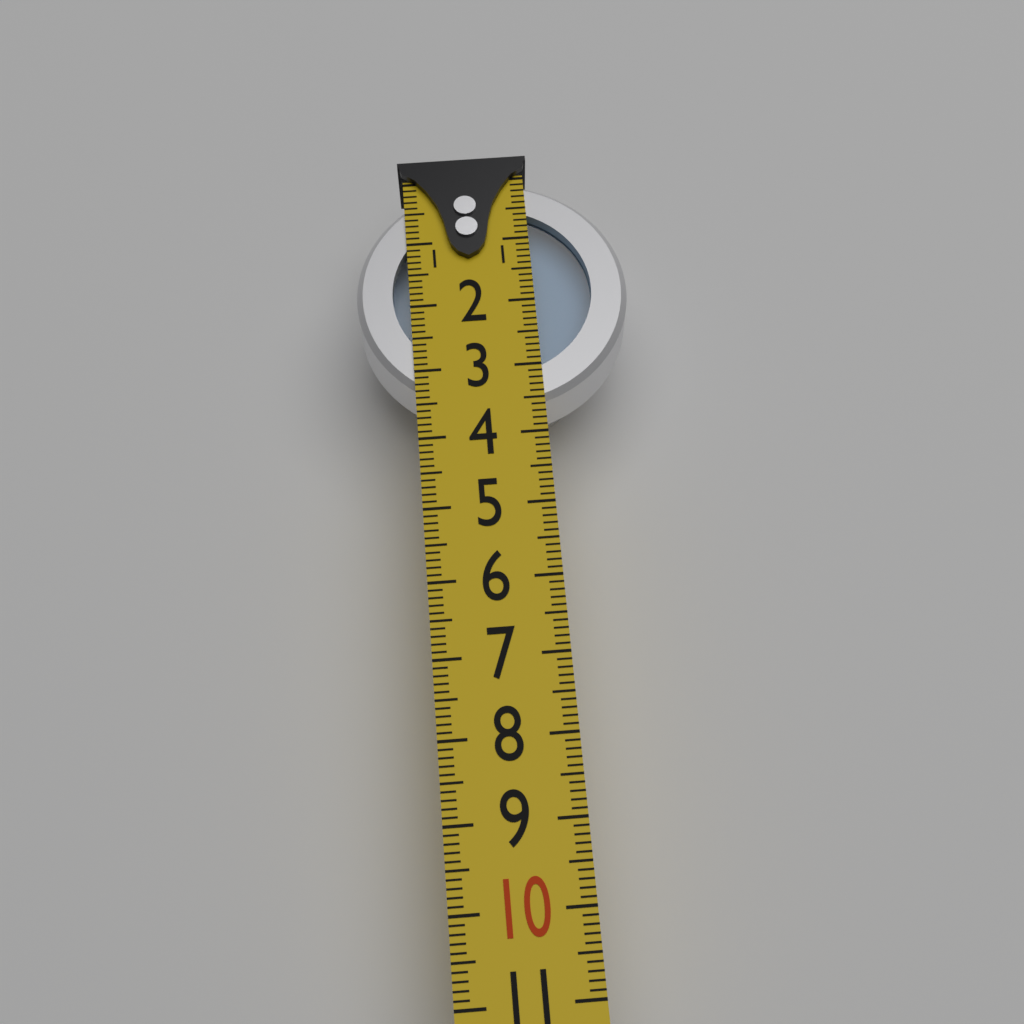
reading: 3.6 (no unit)
